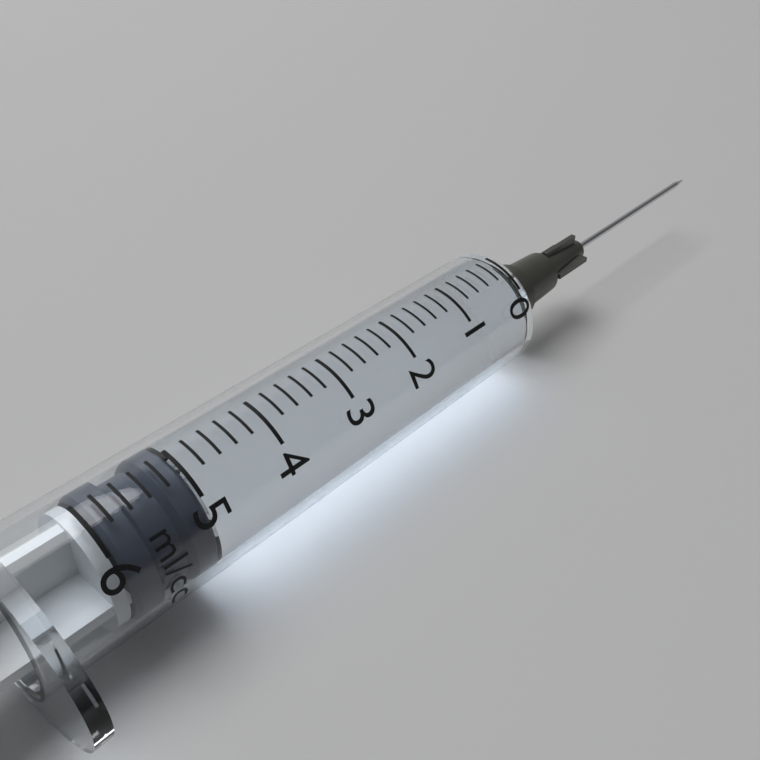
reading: 5.0 ml
